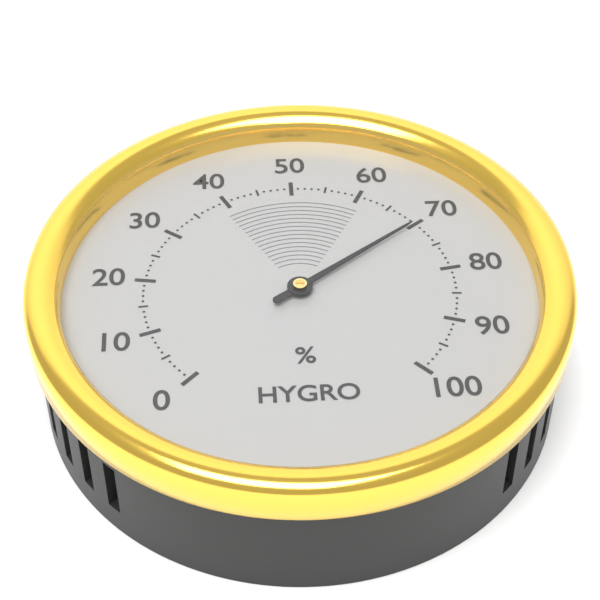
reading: 70 %
